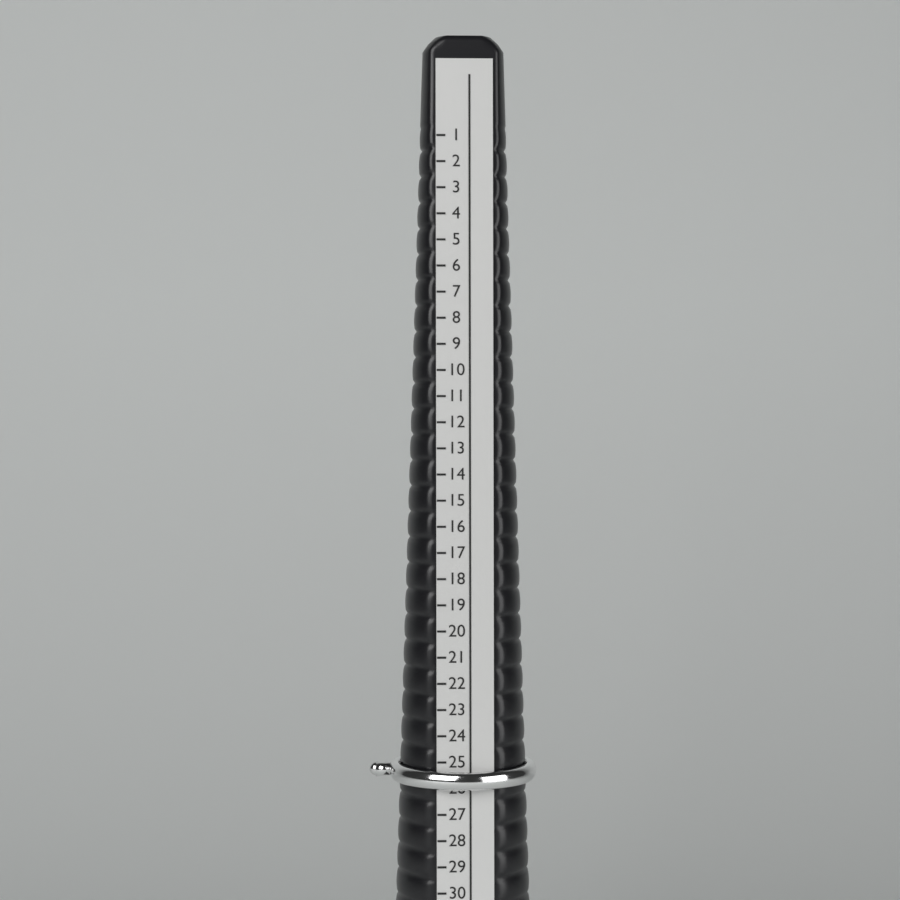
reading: 26 (no unit)
